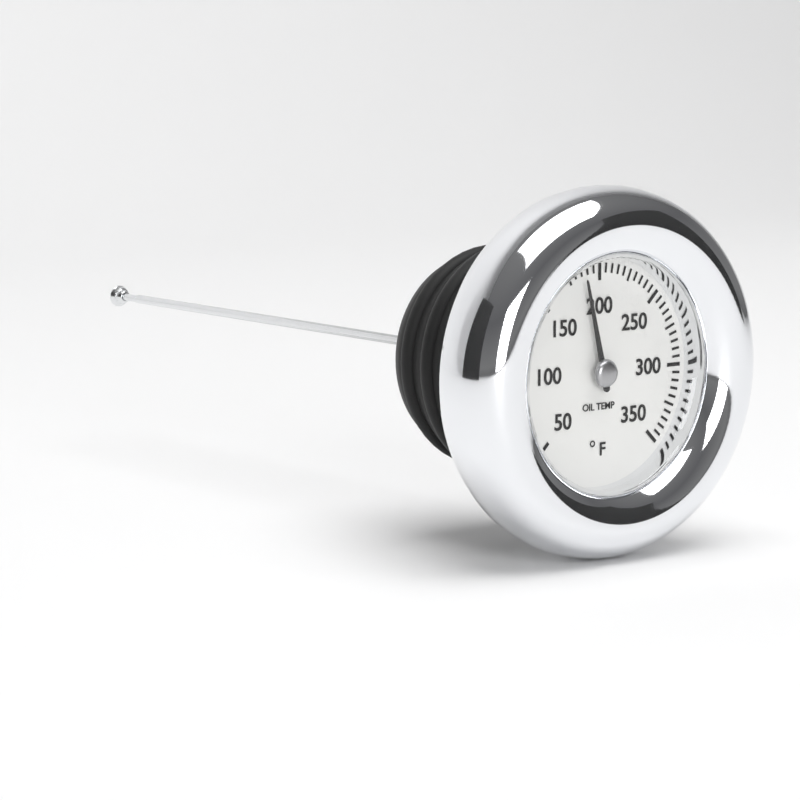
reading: 185 °F
